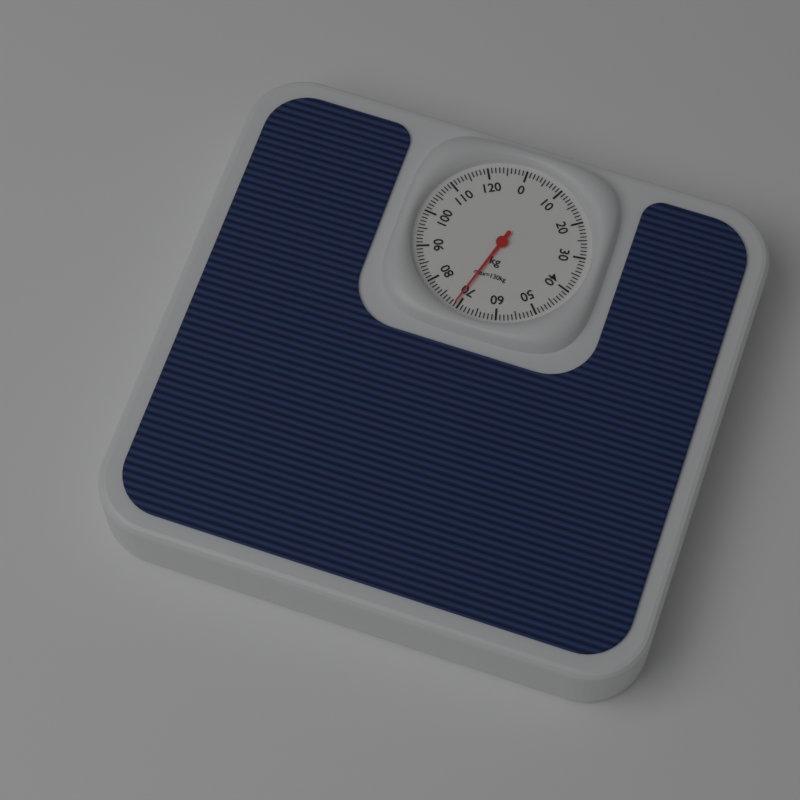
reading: 71 kg
